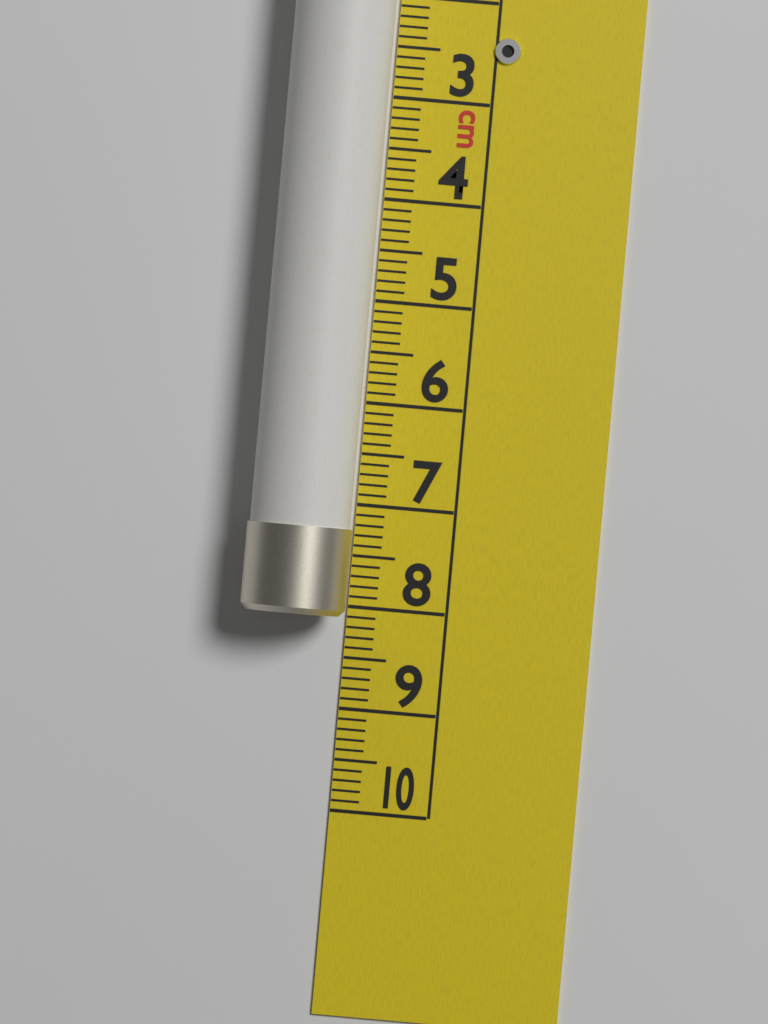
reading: 8.1 cm
